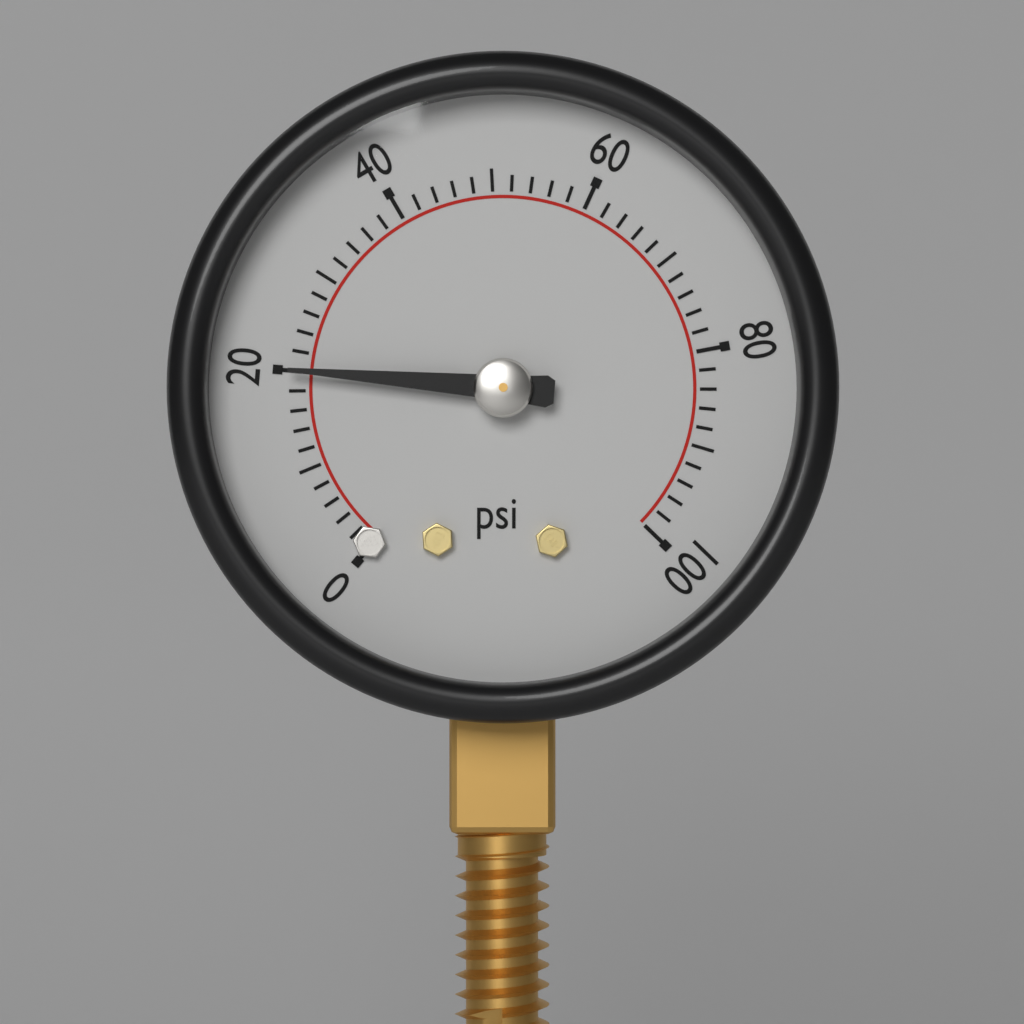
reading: 20 psi
